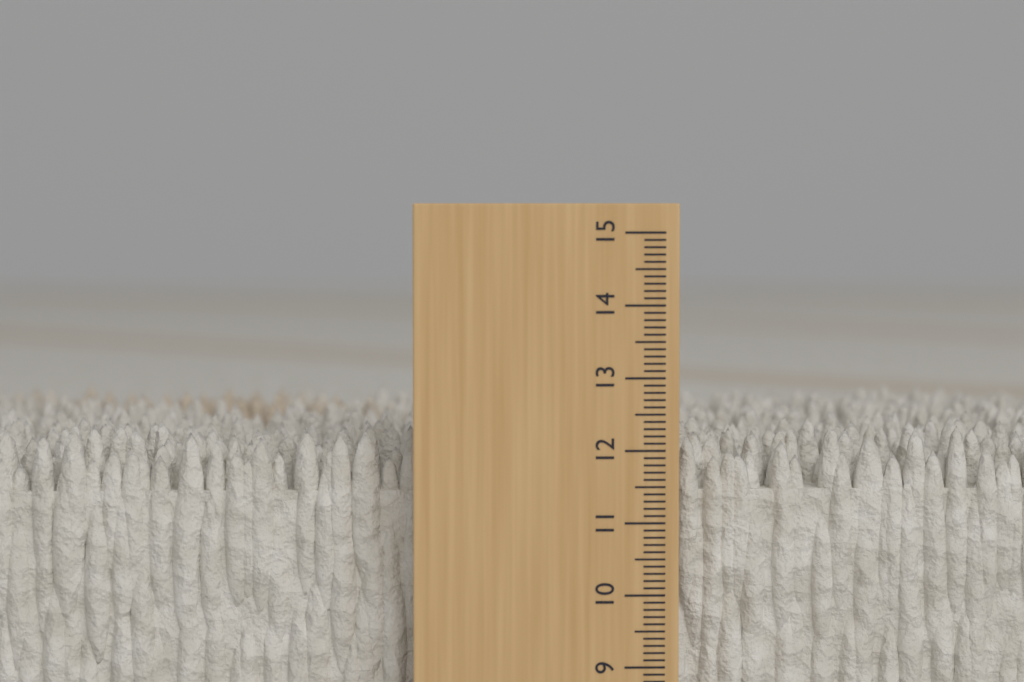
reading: 12.3 cm
